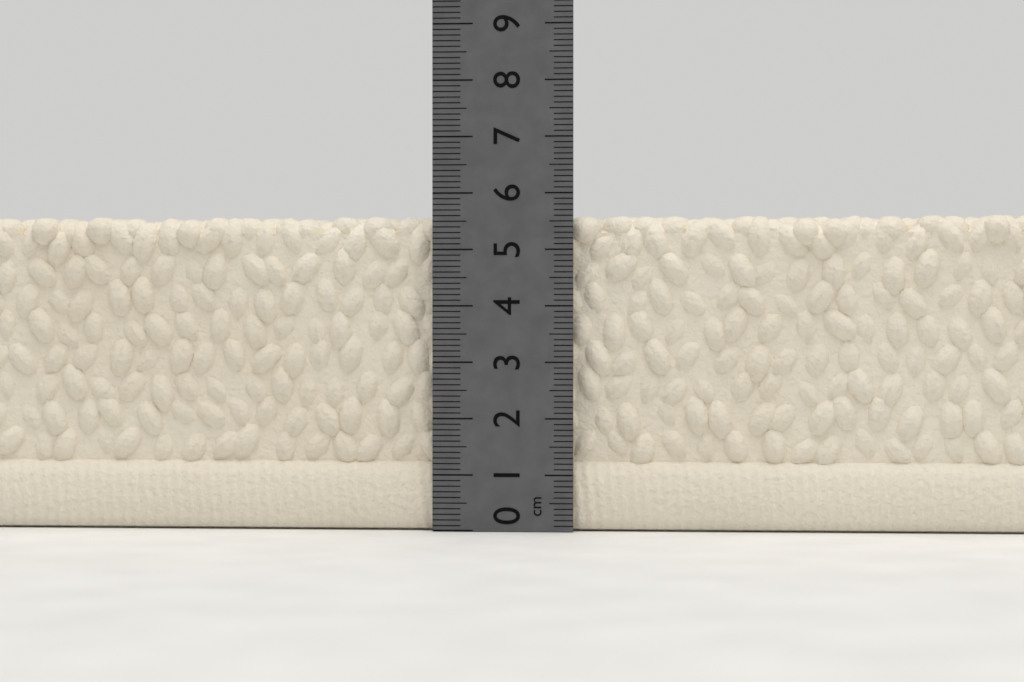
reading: 5.6 cm
